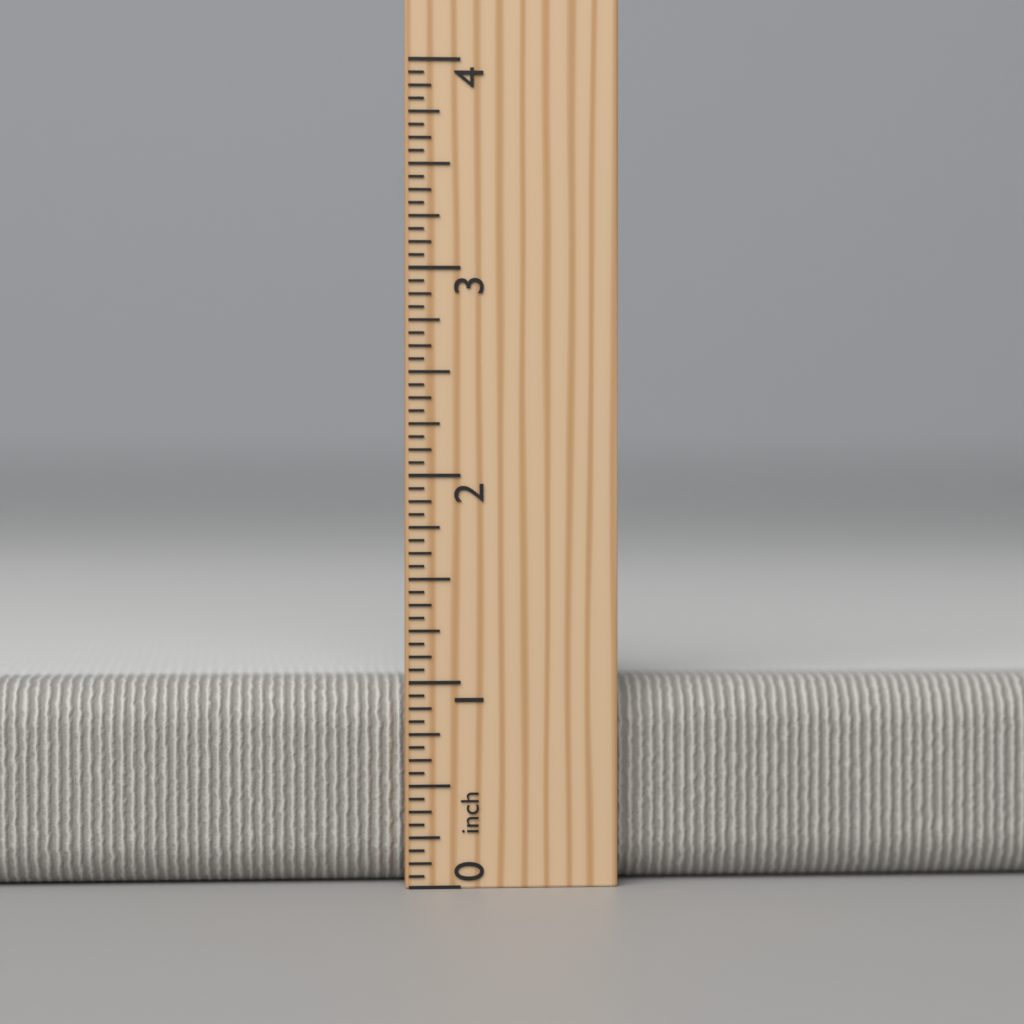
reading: 1.0000 inch
